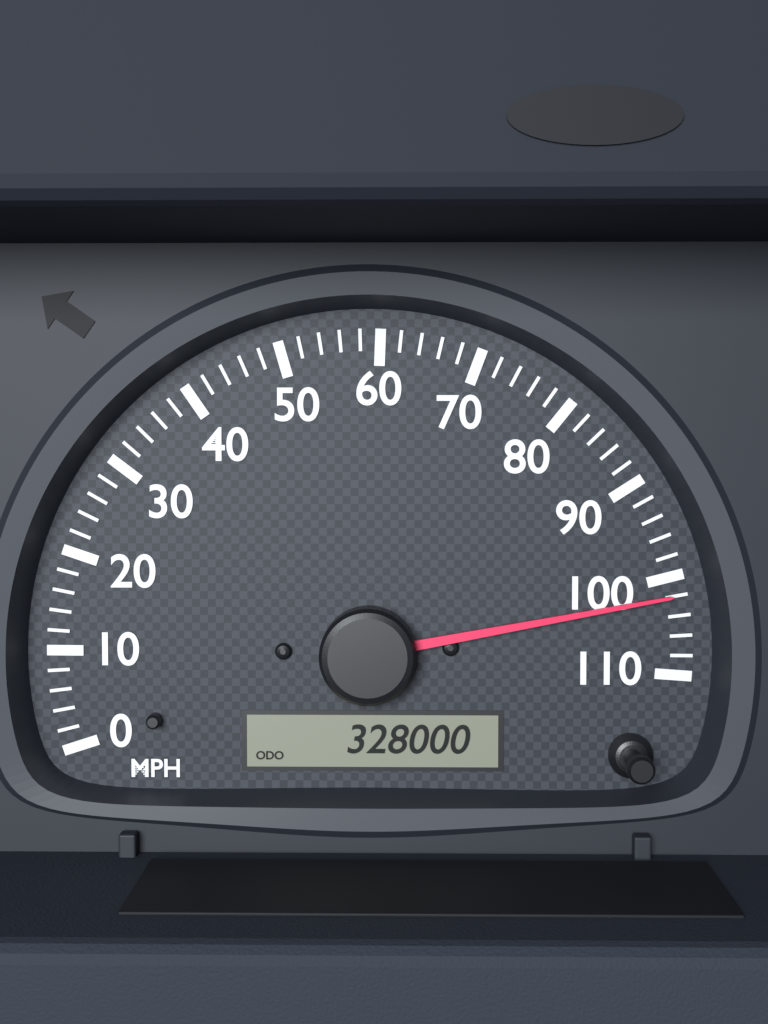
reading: 102 MPH
